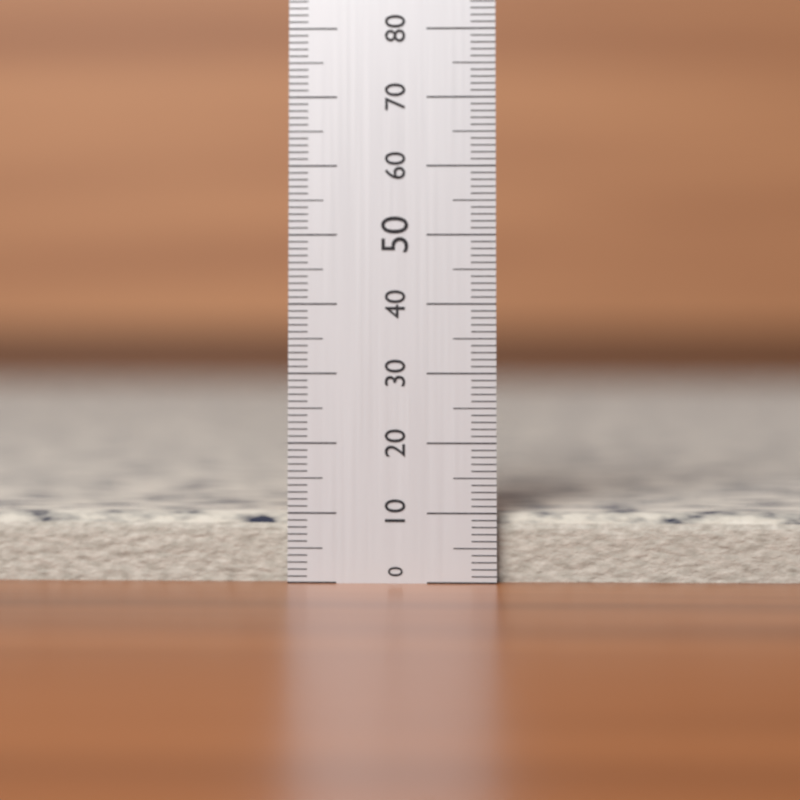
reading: 10 (no unit)
